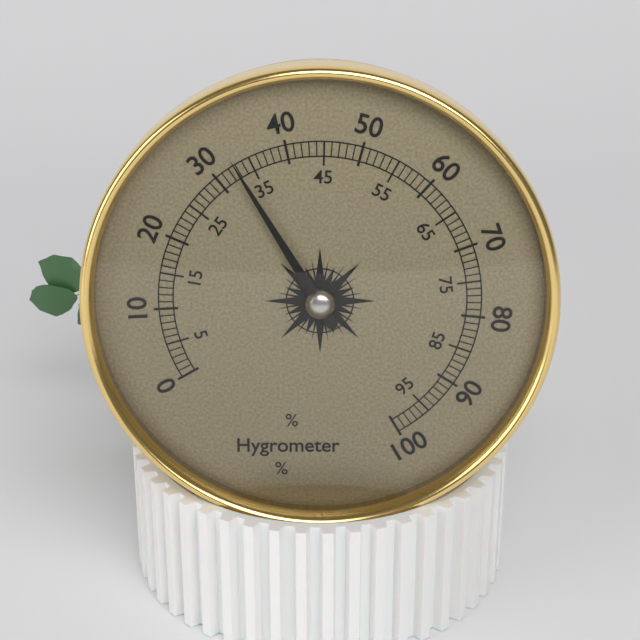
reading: 33 %
